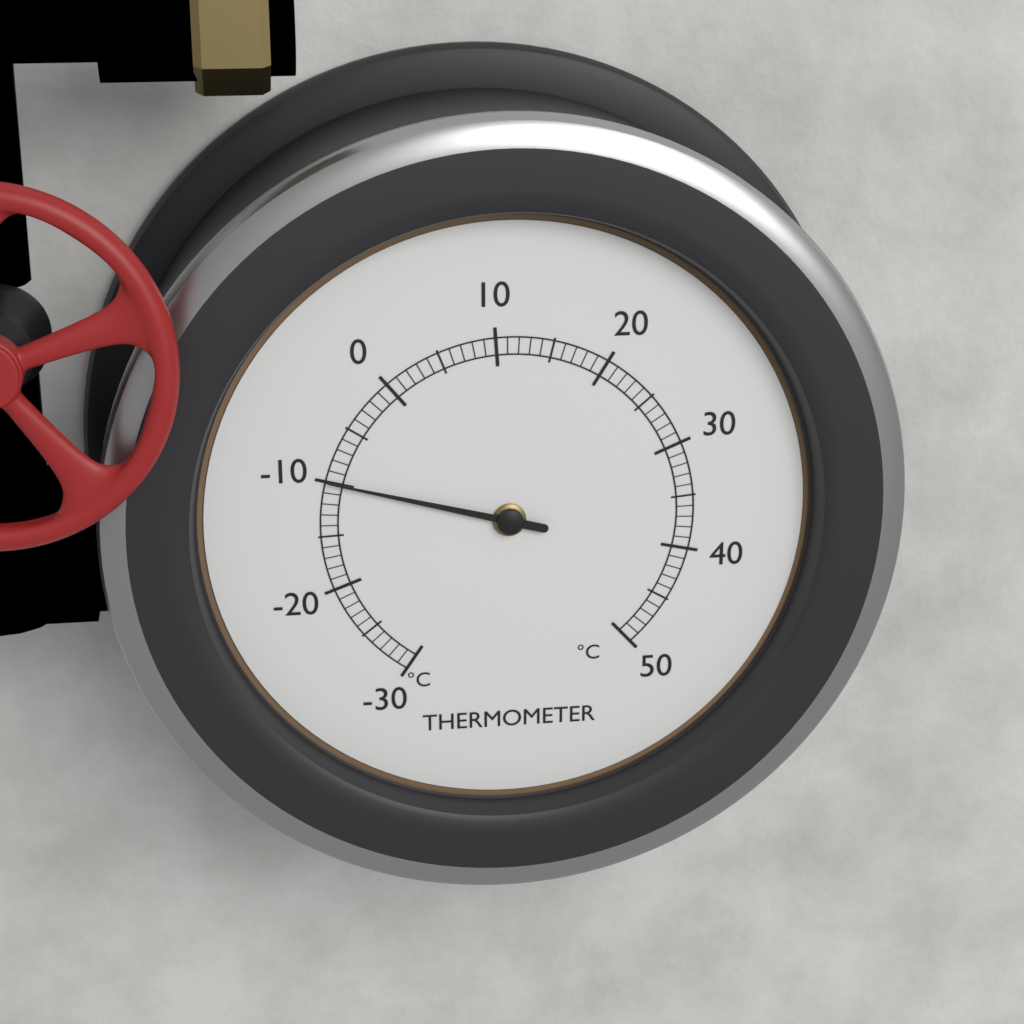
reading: -10 °C
